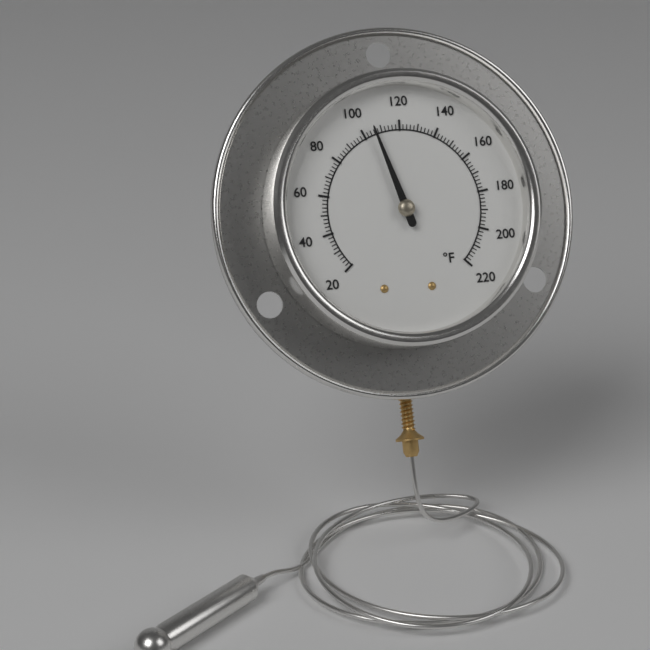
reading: 106 °F
